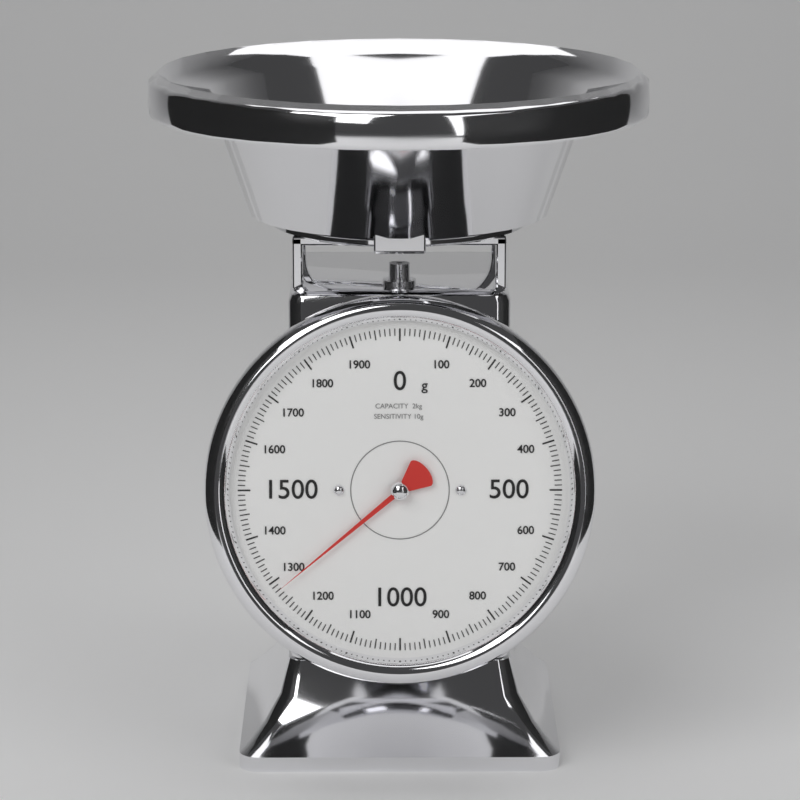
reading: 1280 g
